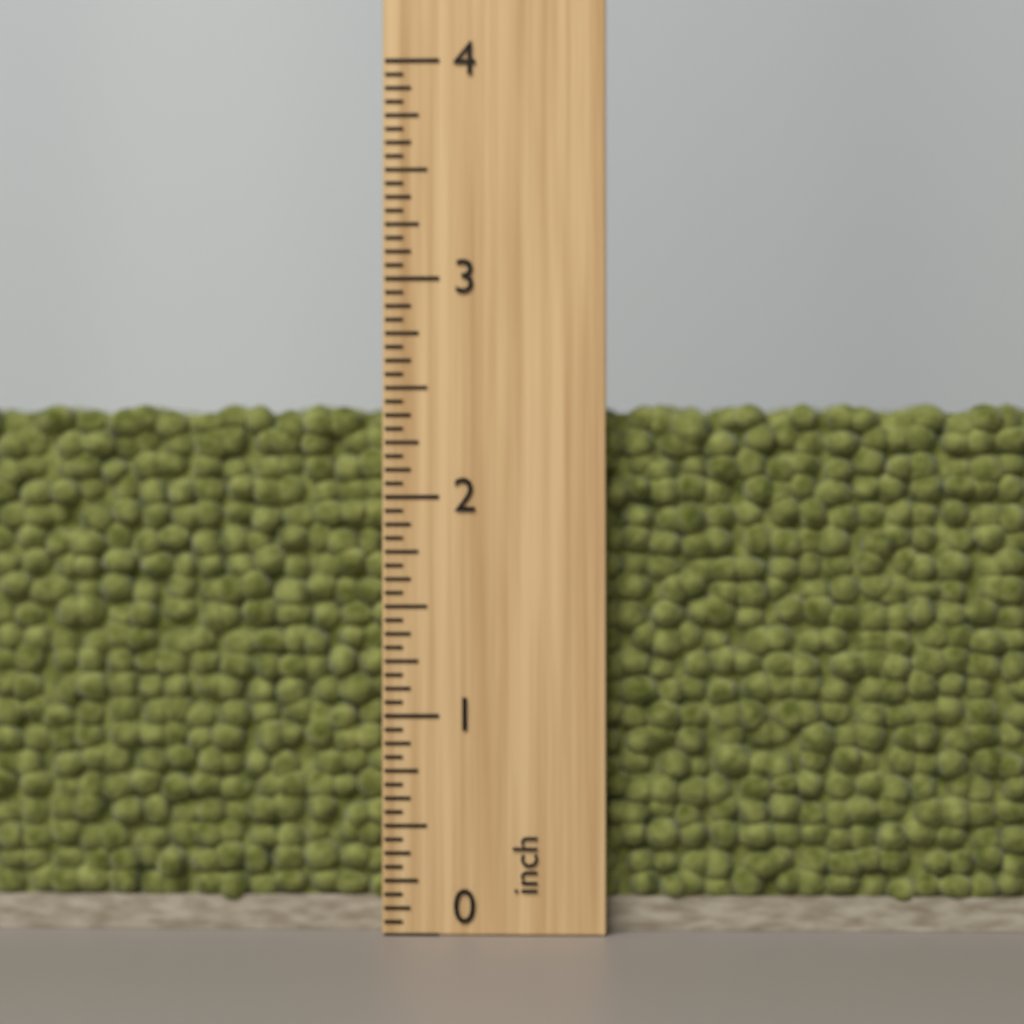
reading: 2.4375 inch
